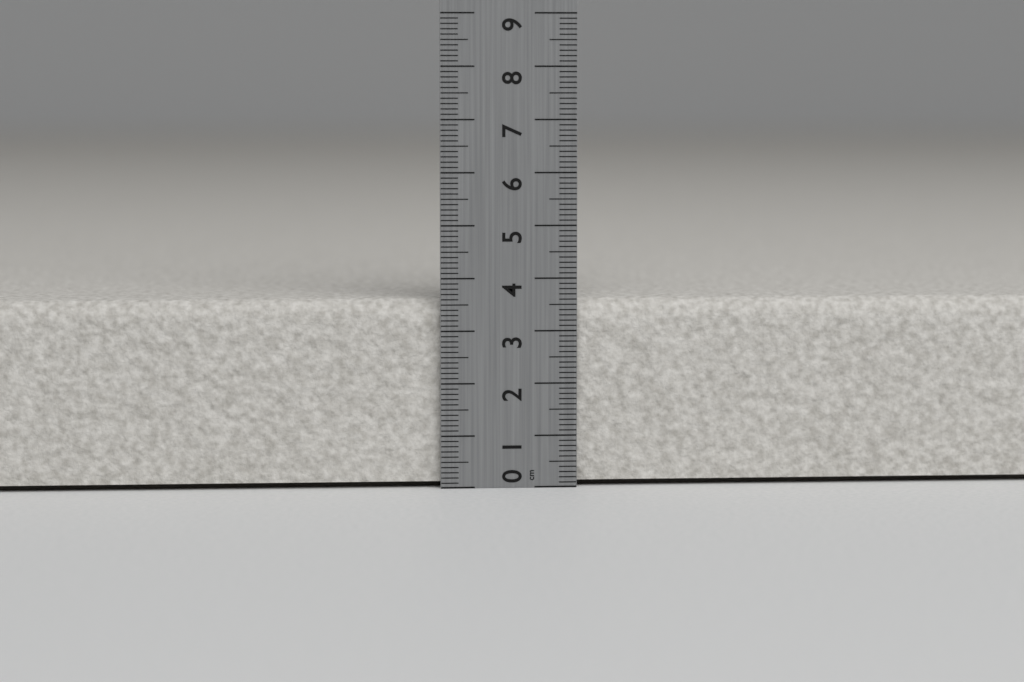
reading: 3.6 cm
